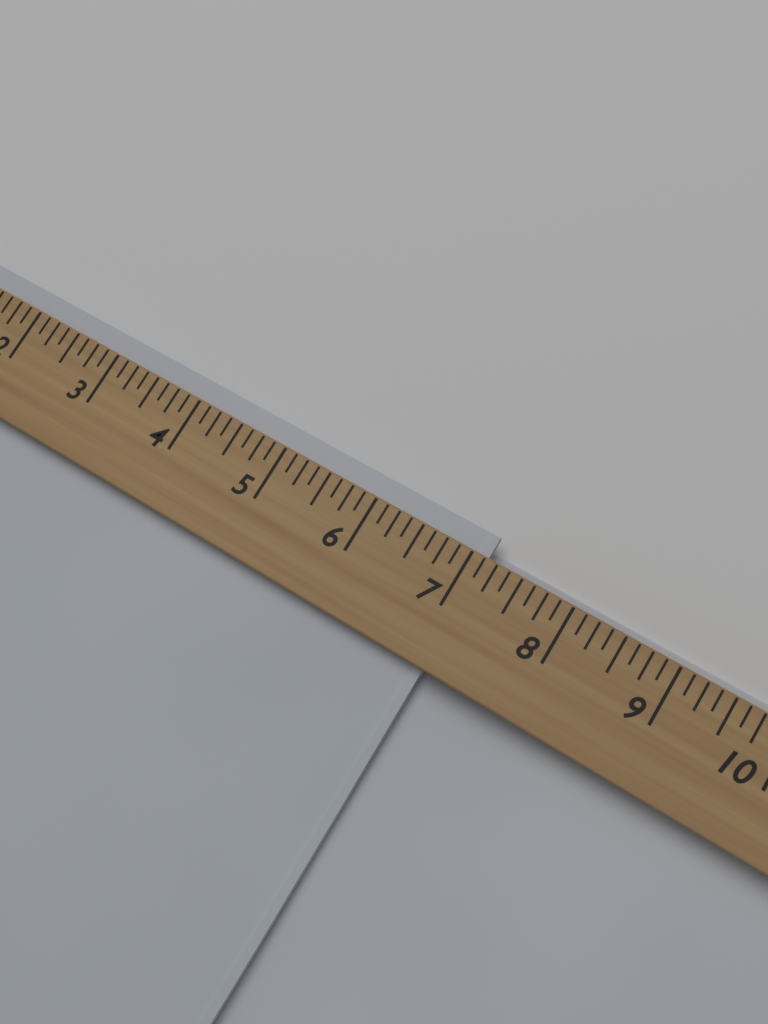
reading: 7.125 (no unit)
